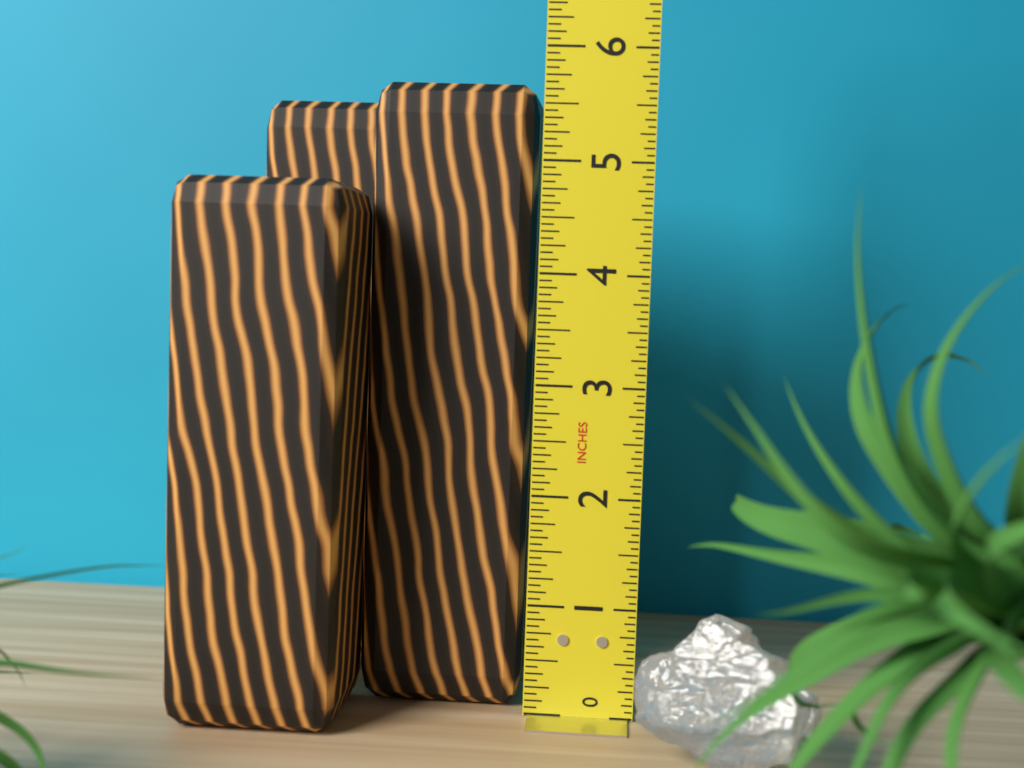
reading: 5.6875 in
